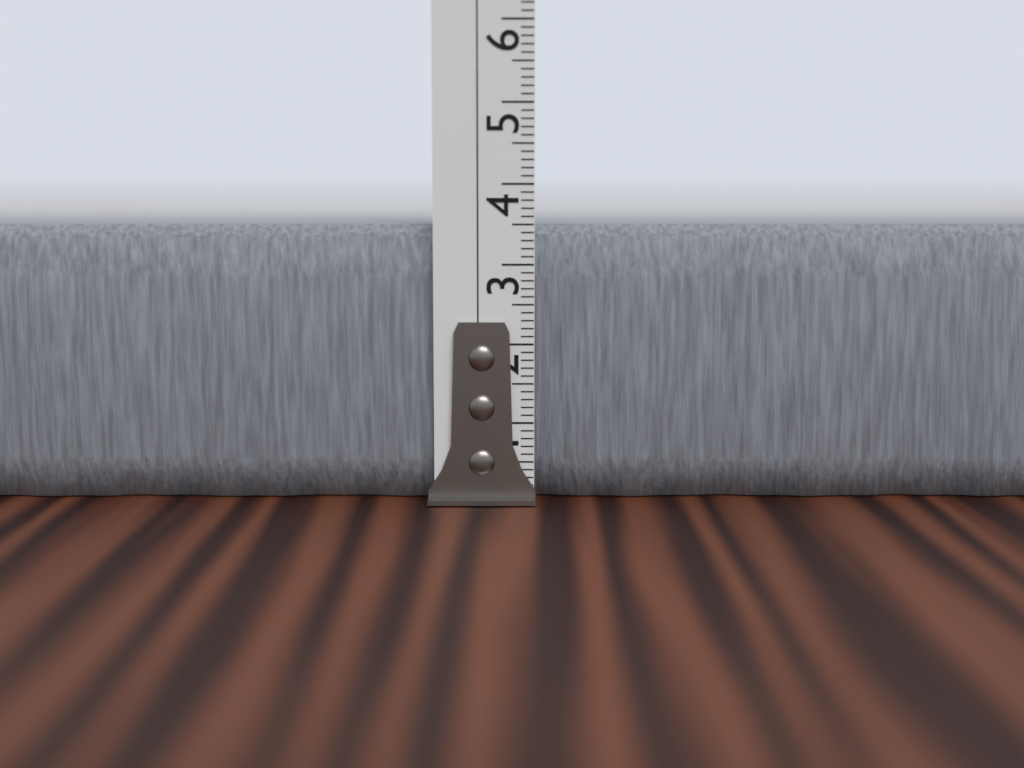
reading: 3.5 cm
